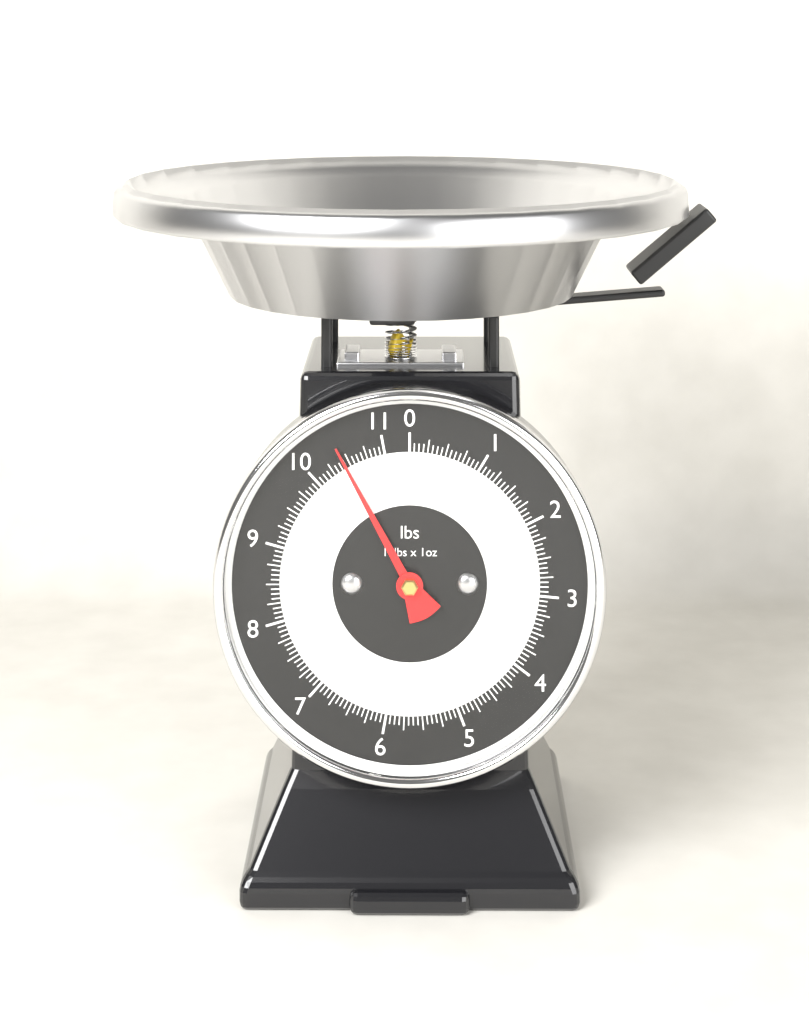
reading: 10.4375 lbs
